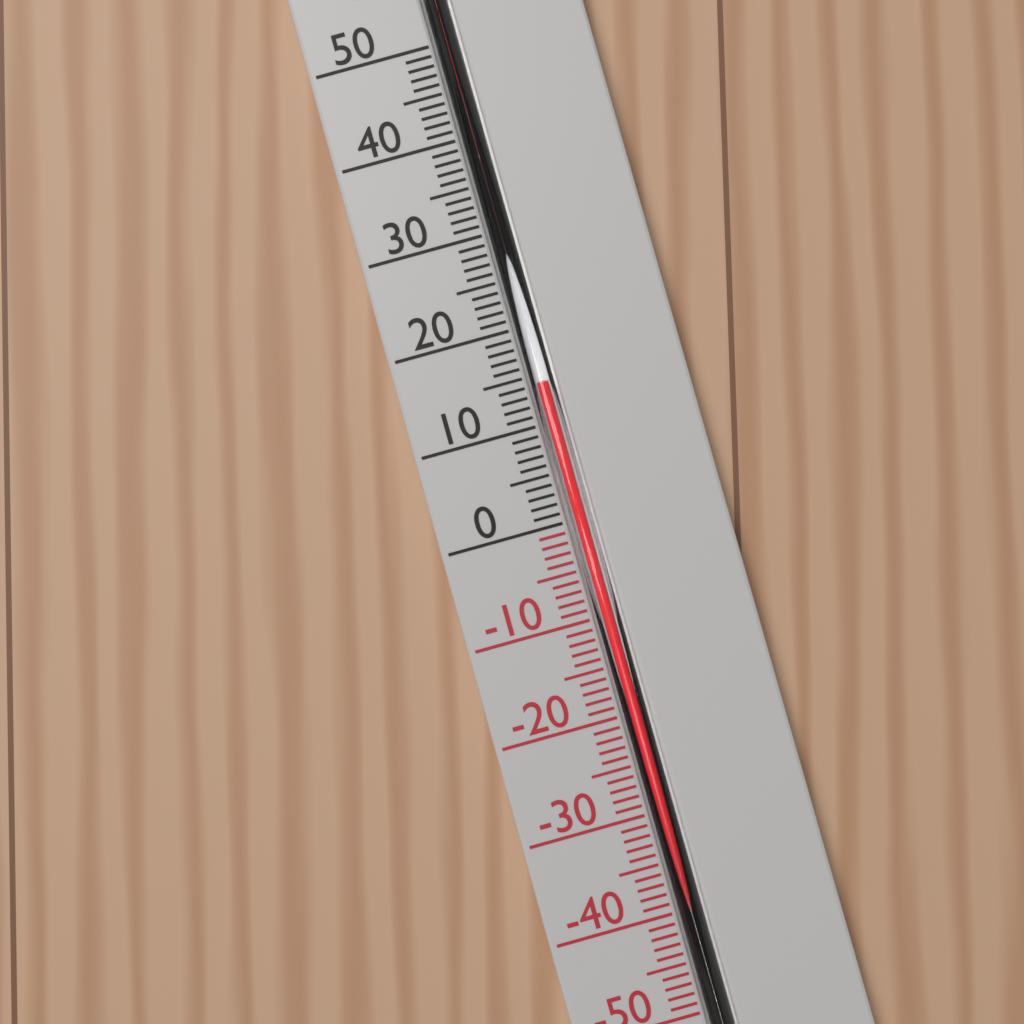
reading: 14 °C
